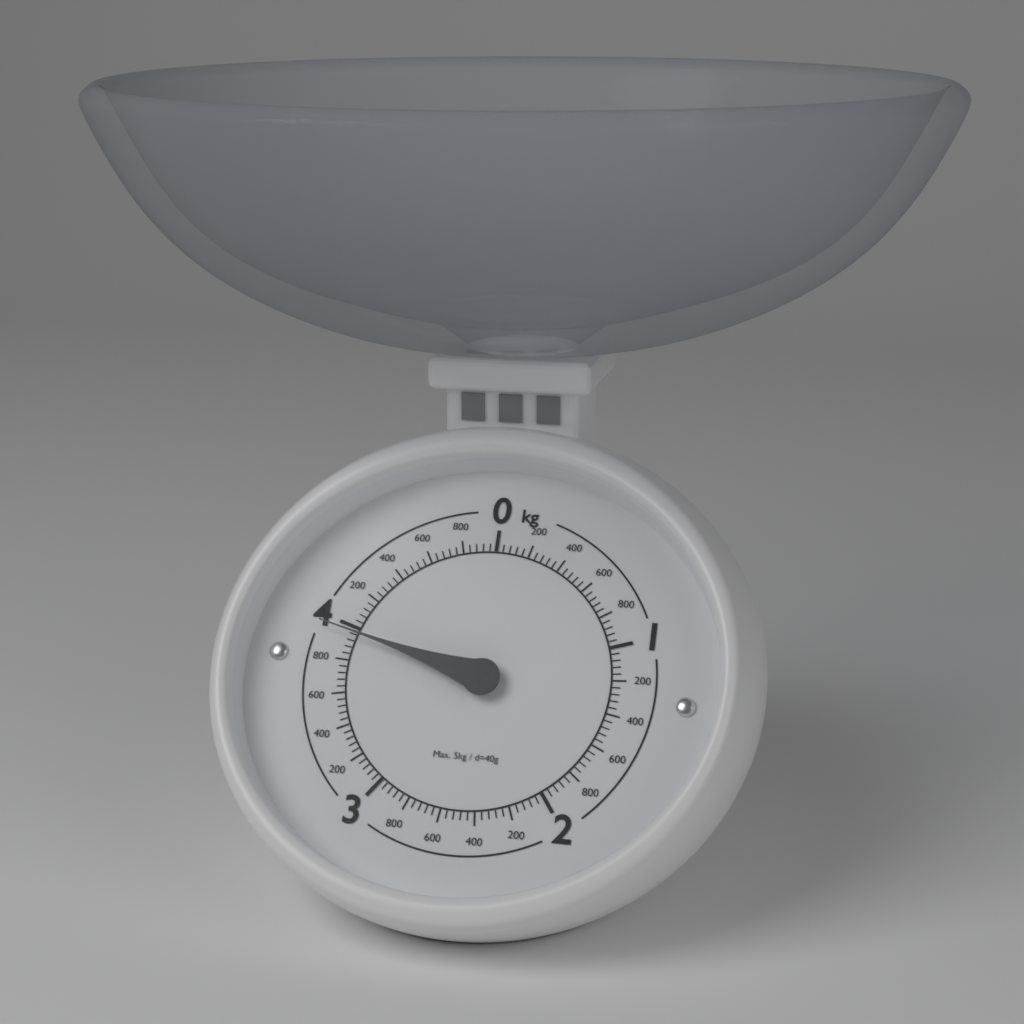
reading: 3.96 kg
